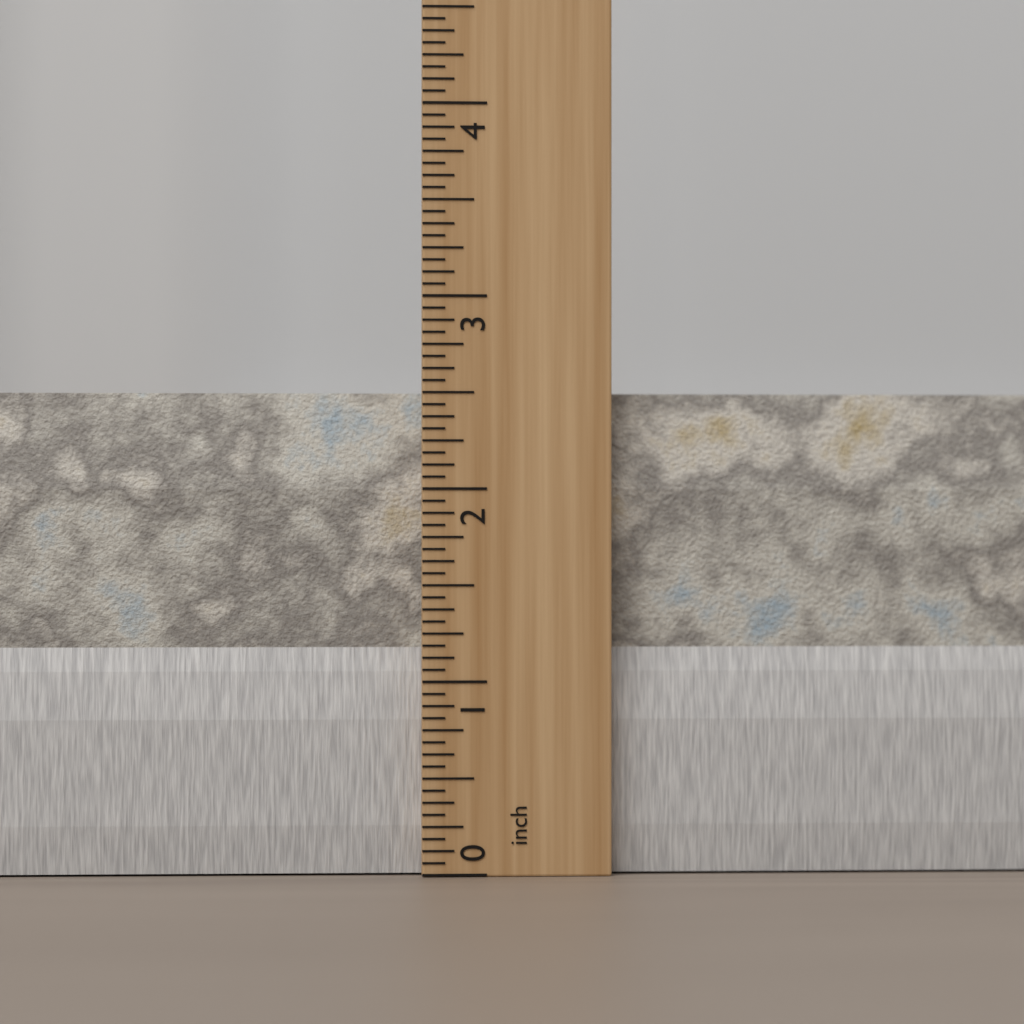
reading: 2.5000 inch
